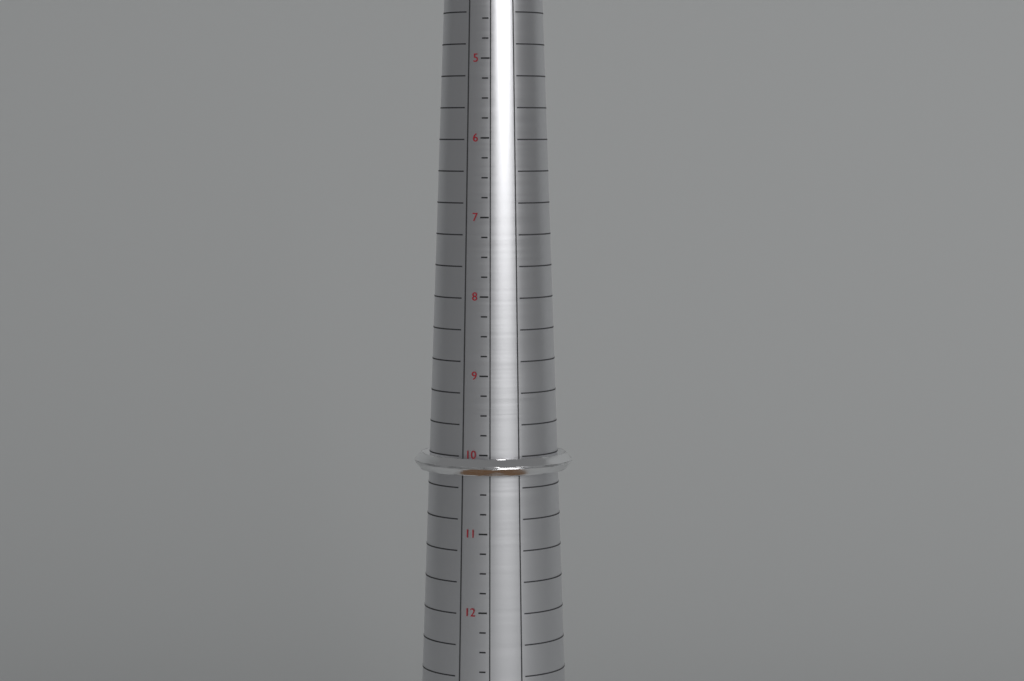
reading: 10.25 (no unit)
